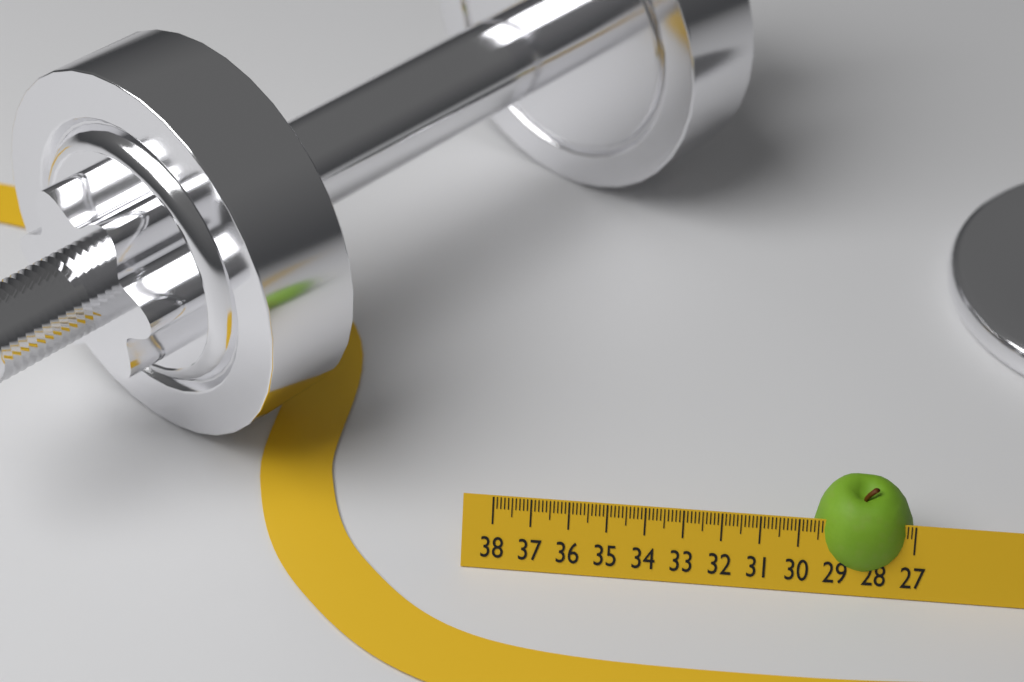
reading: 29.6 (no unit)
